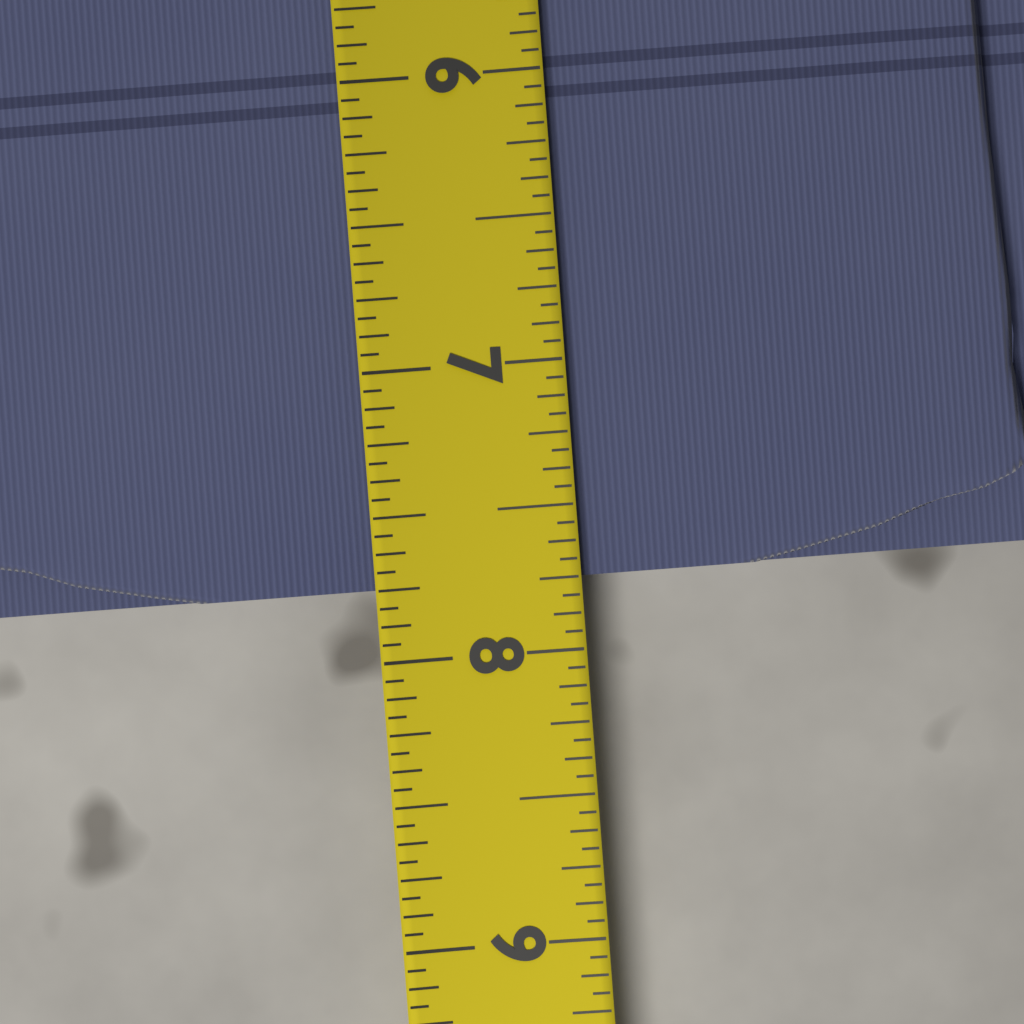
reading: 7.7500 (no unit)
